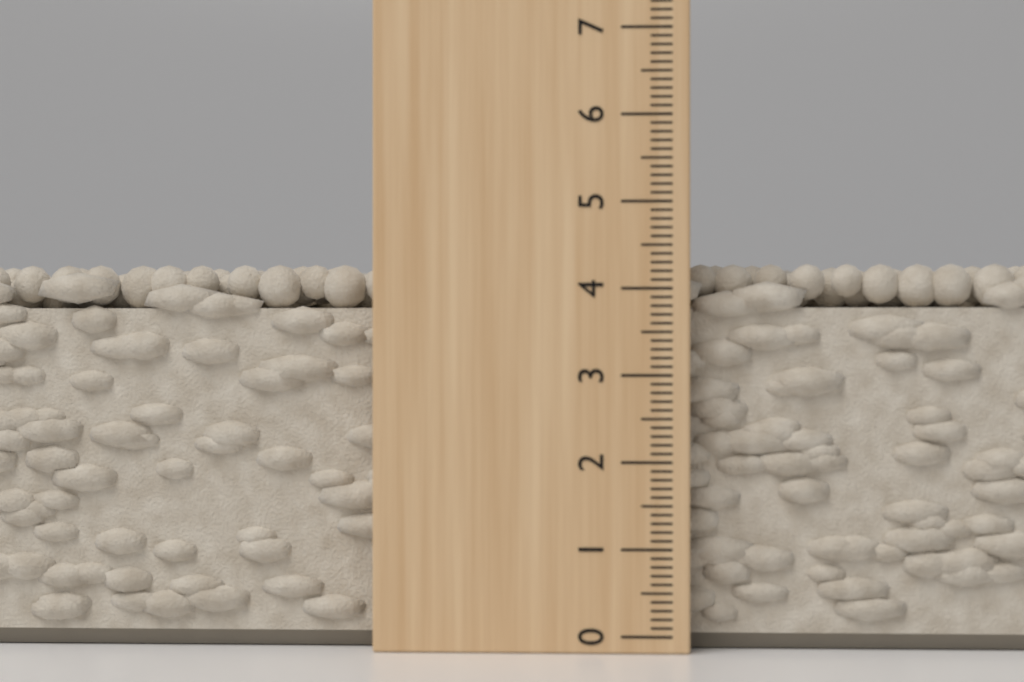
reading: 4.3 cm
